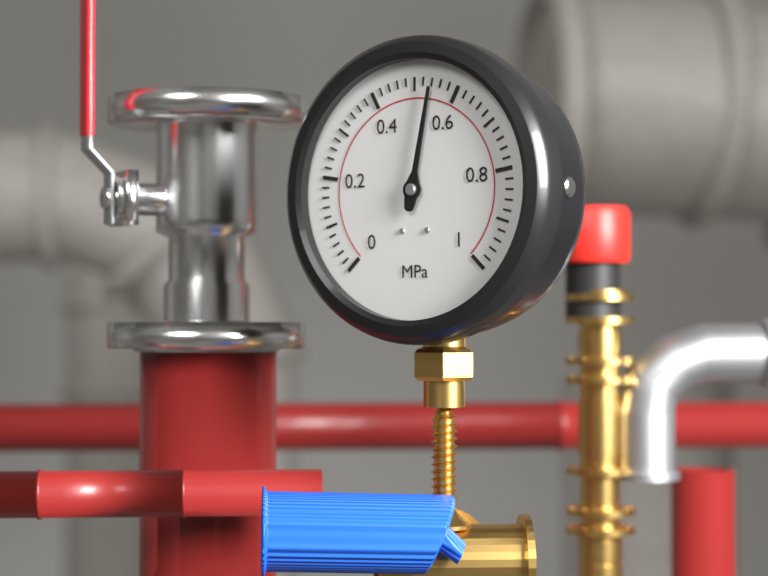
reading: 0.54 MPa
